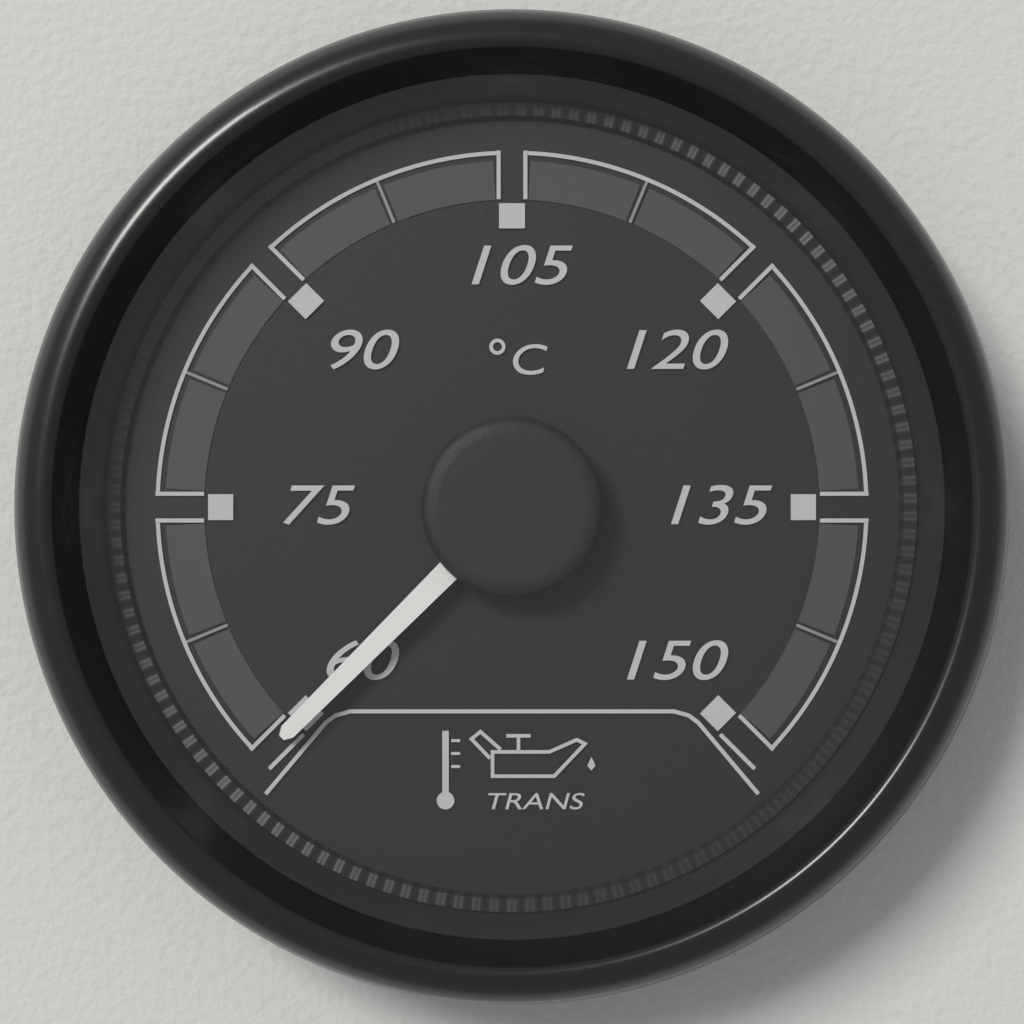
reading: 60.0 °C
